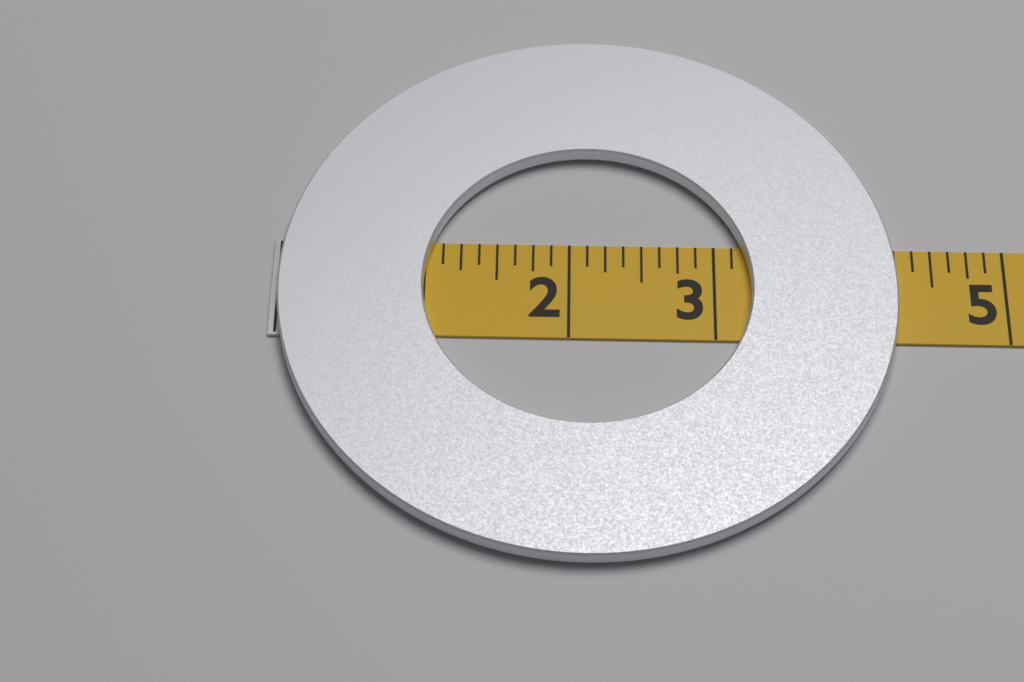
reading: 4.250 (no unit)
